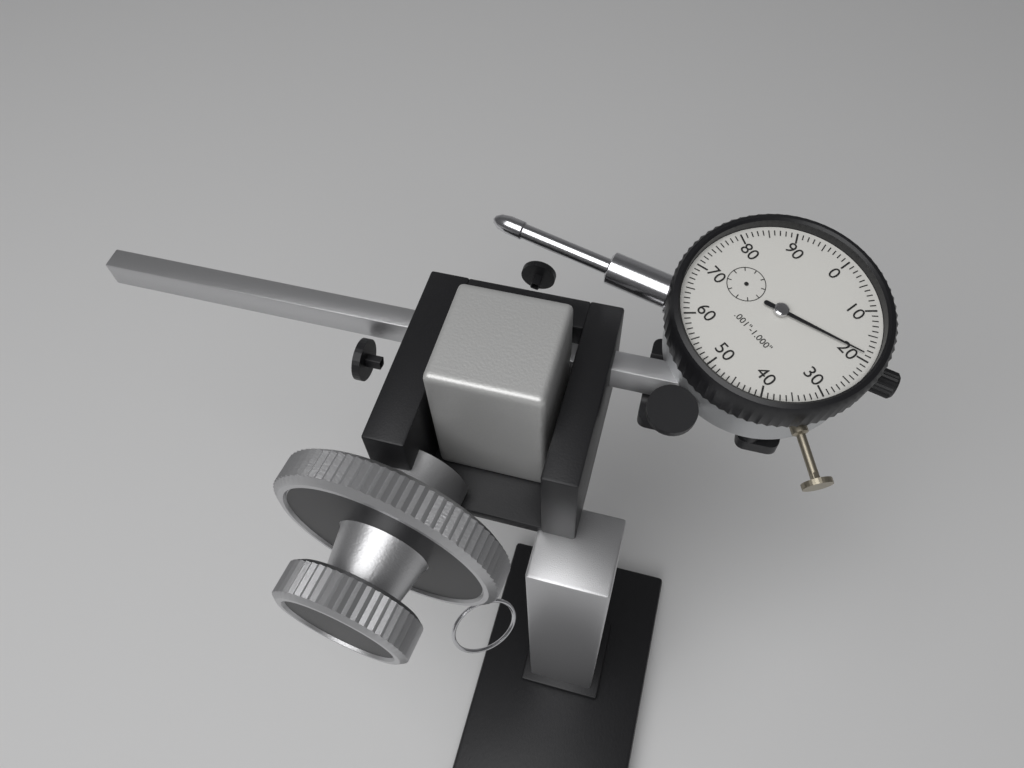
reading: 0.019 in
